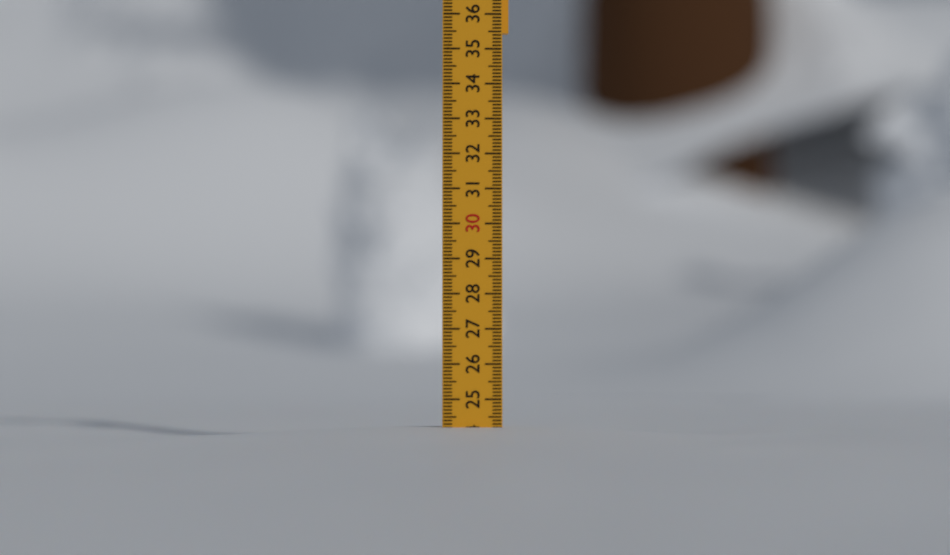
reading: 24.2 (no unit)
